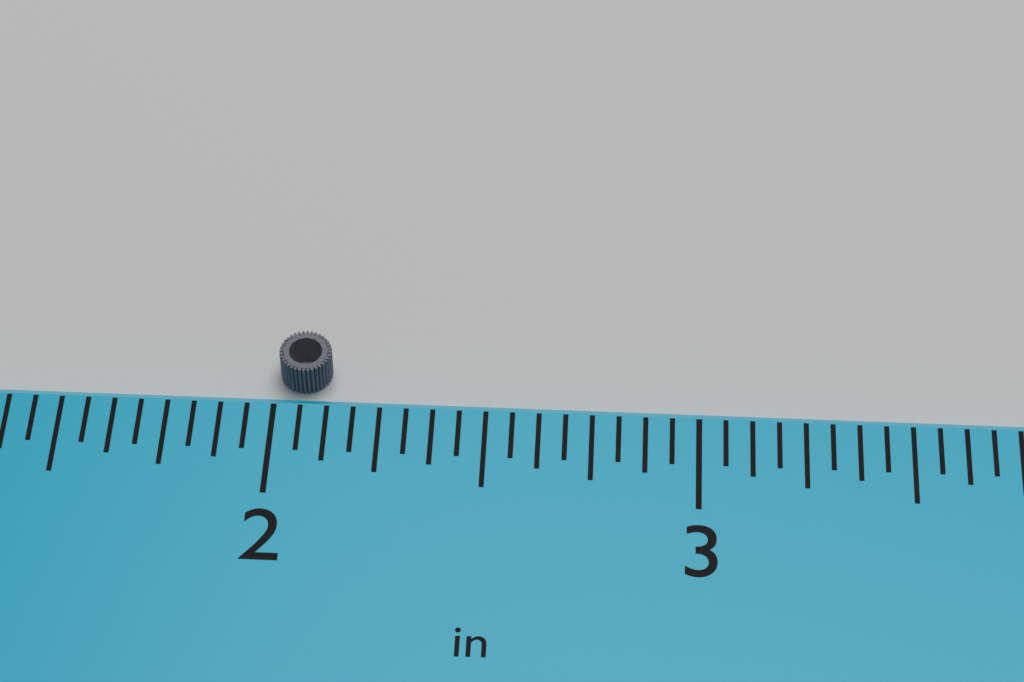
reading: 2.1250 in
